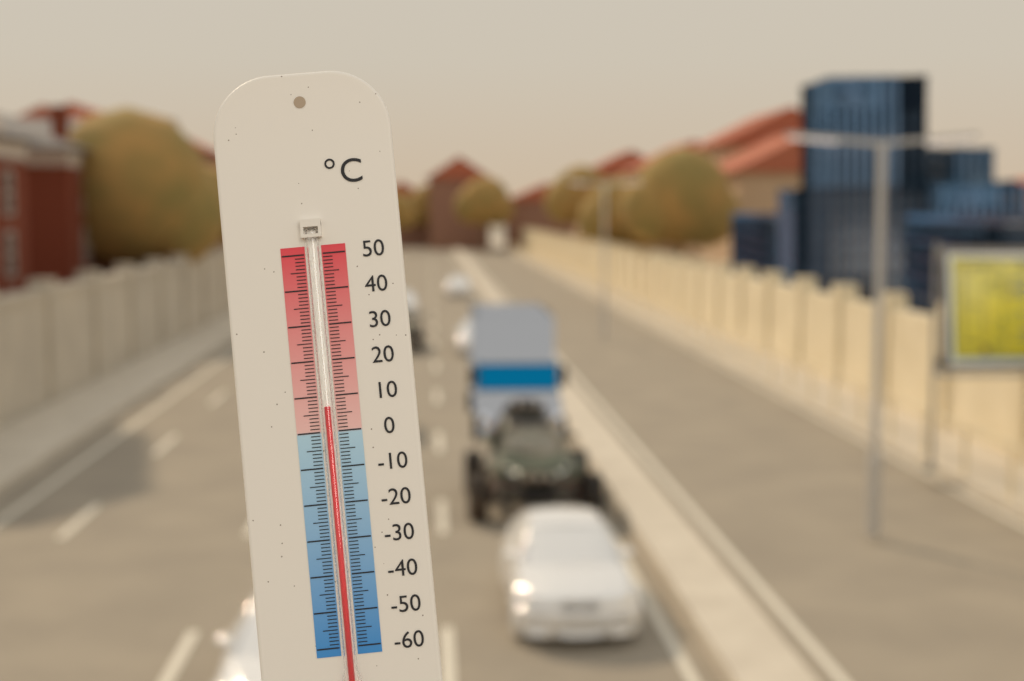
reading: 7 °C
